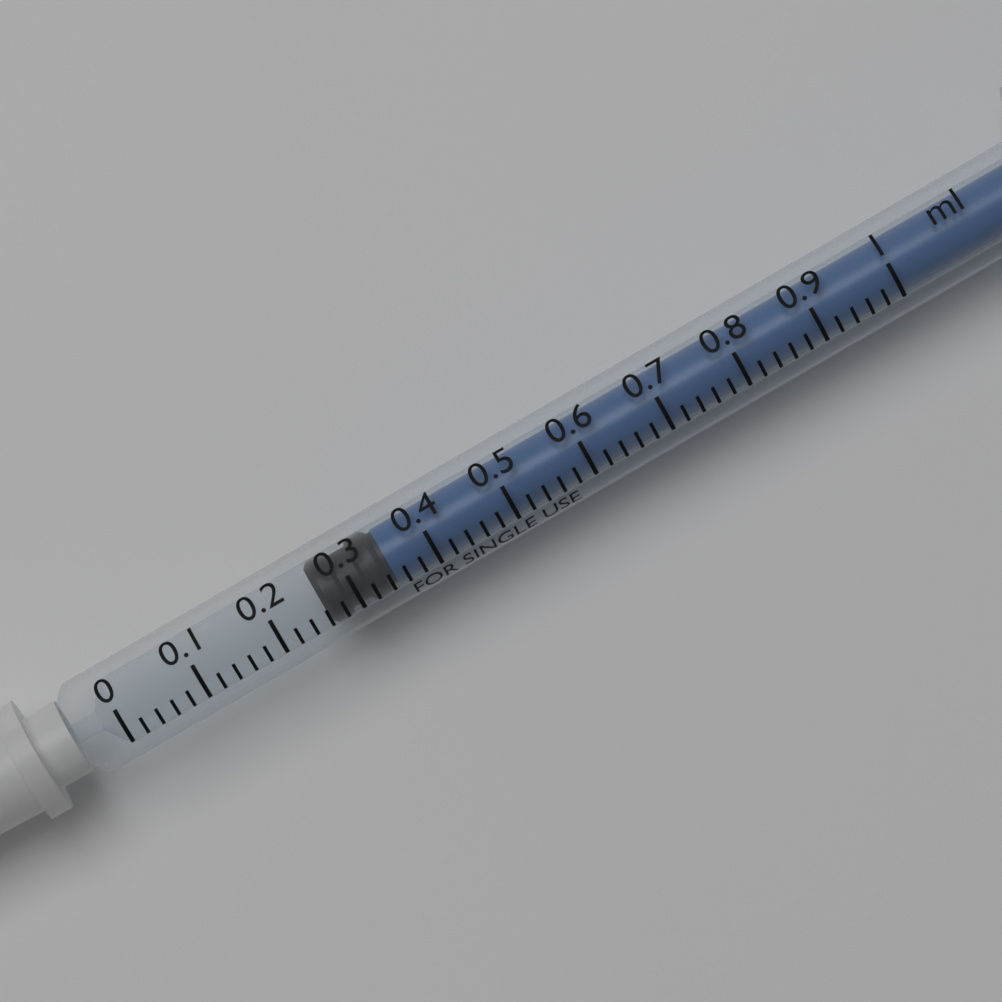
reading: 0.26 ml
